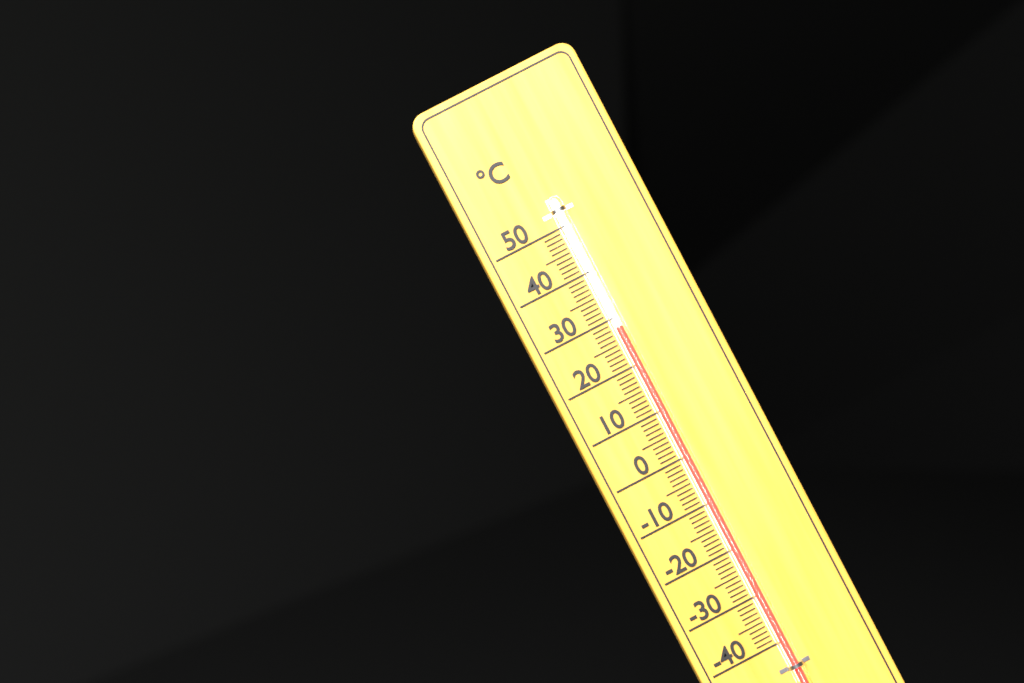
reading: 28 °C
